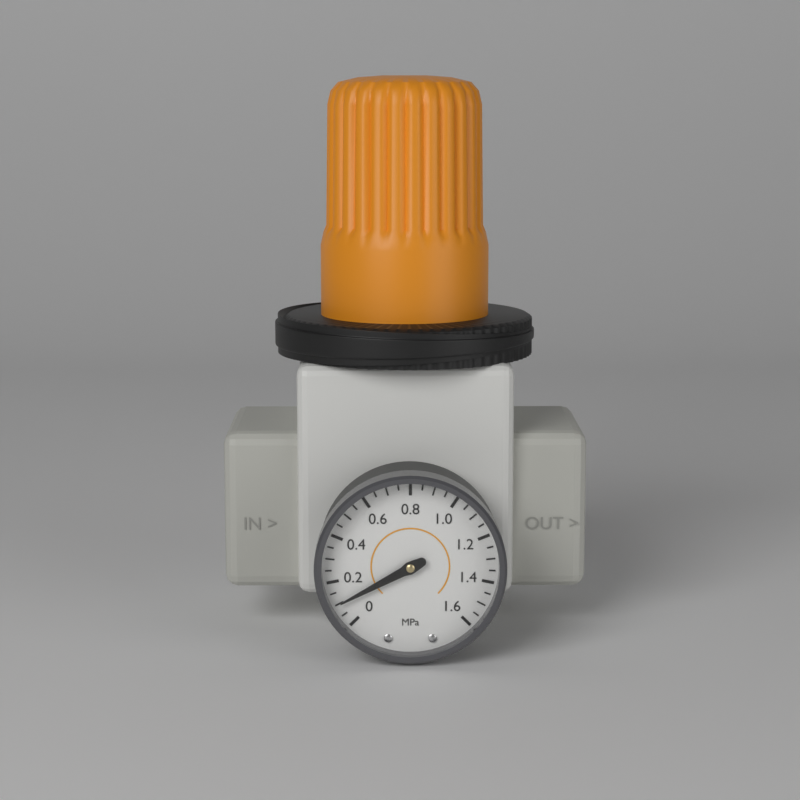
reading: 0.10 MPa
